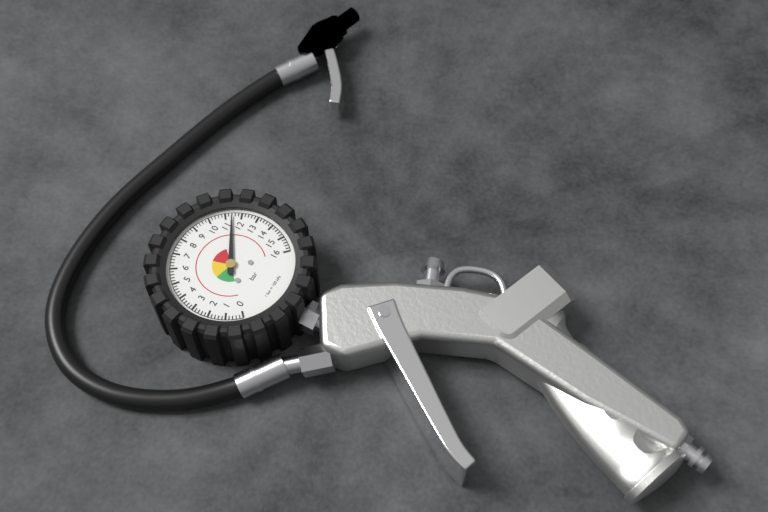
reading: 11.4 bar
